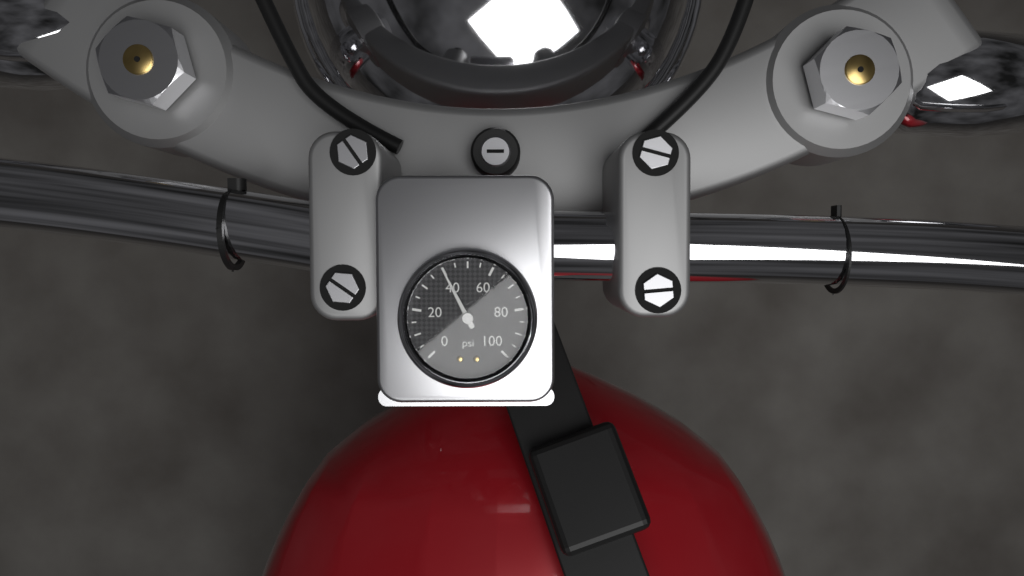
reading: 40 psi
